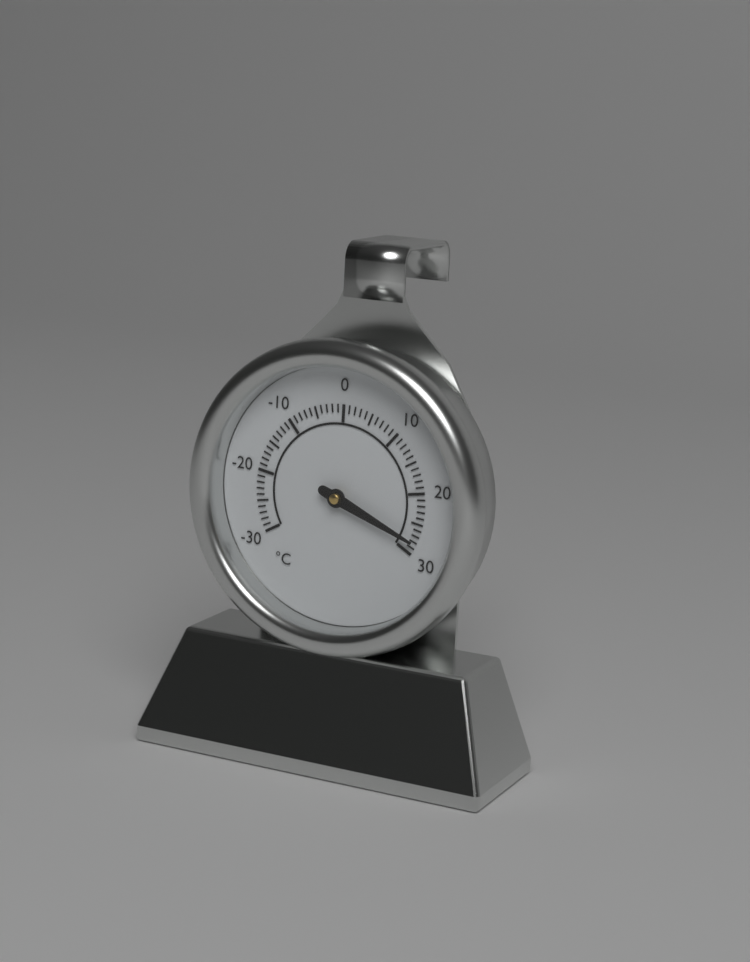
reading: 28 °C
